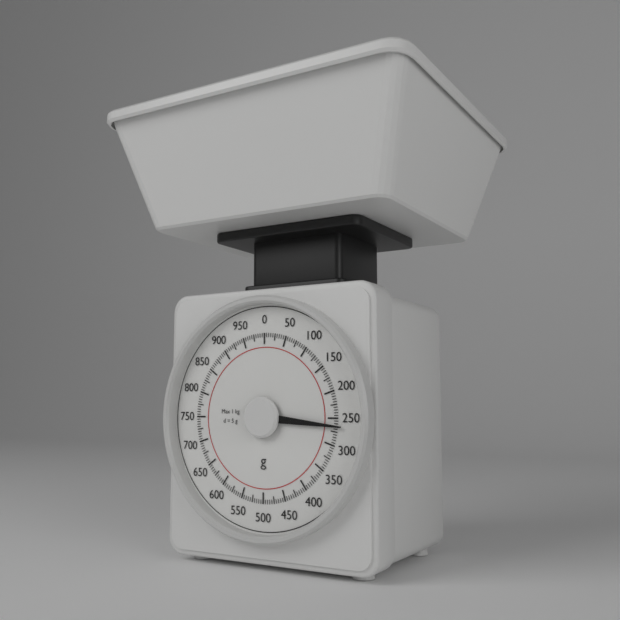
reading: 265 g
